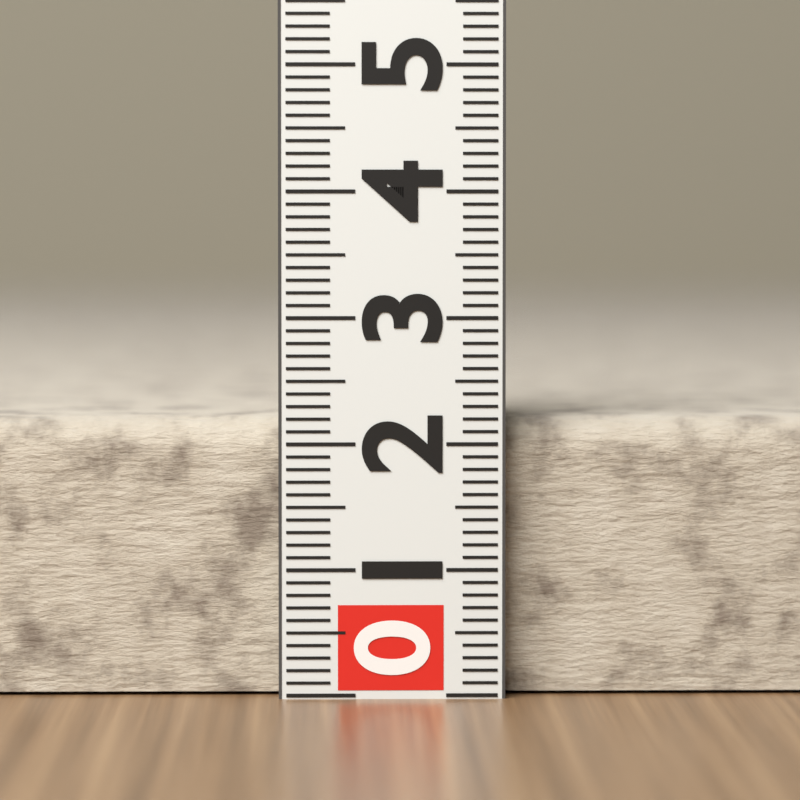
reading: 2.2 (no unit)
